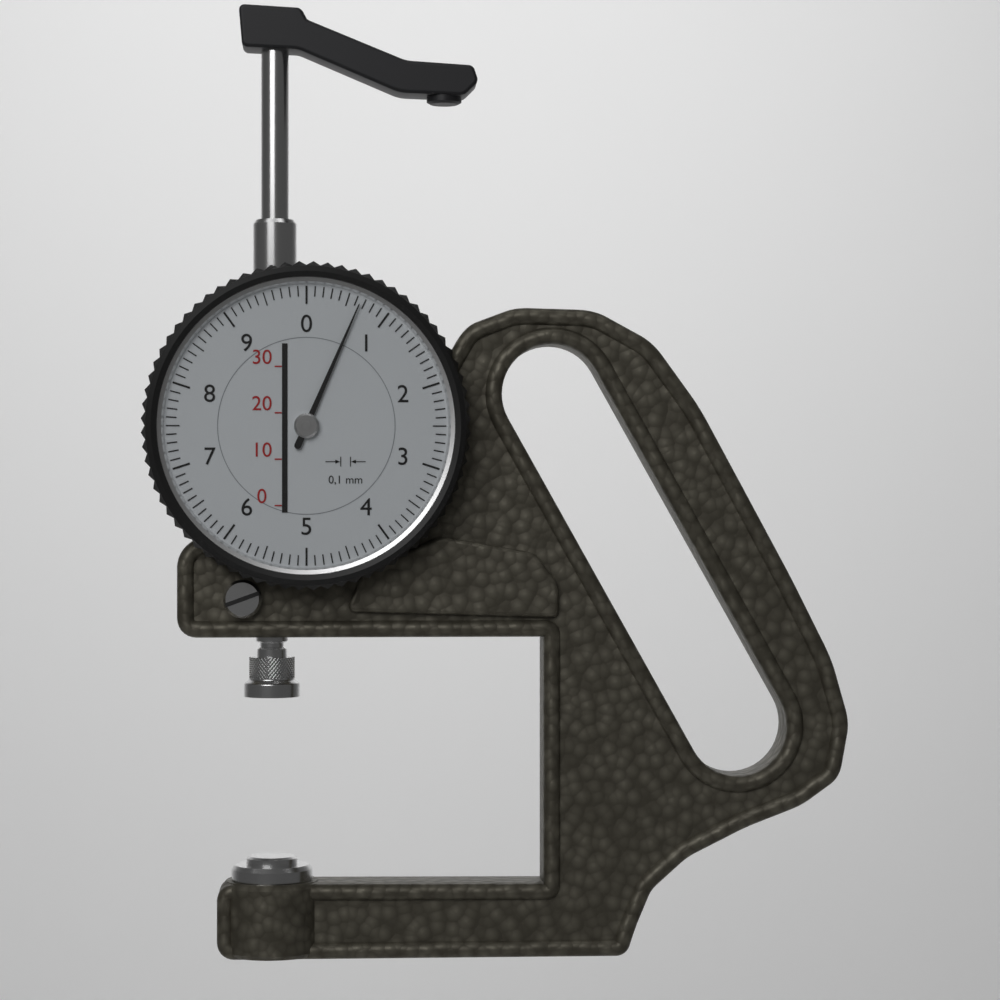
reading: 0.65 mm
